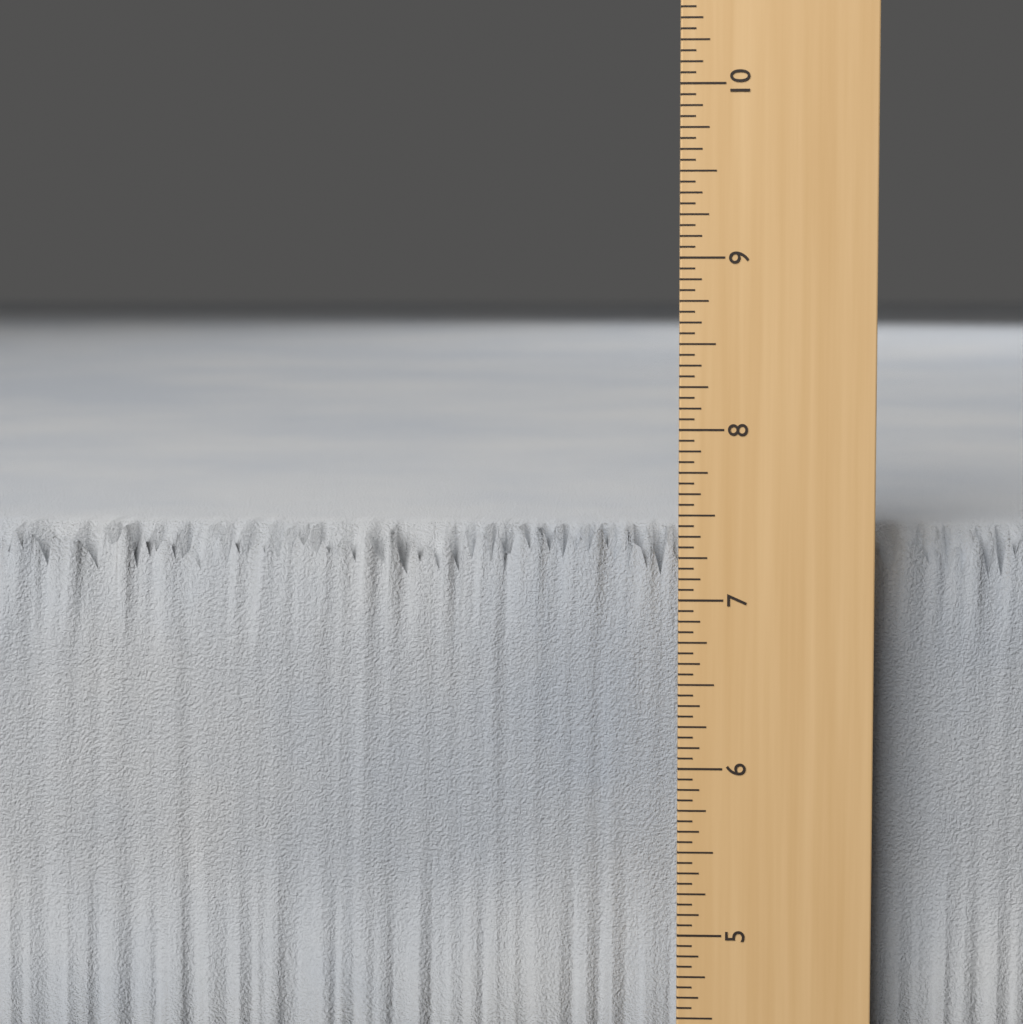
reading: 7.3750 in
